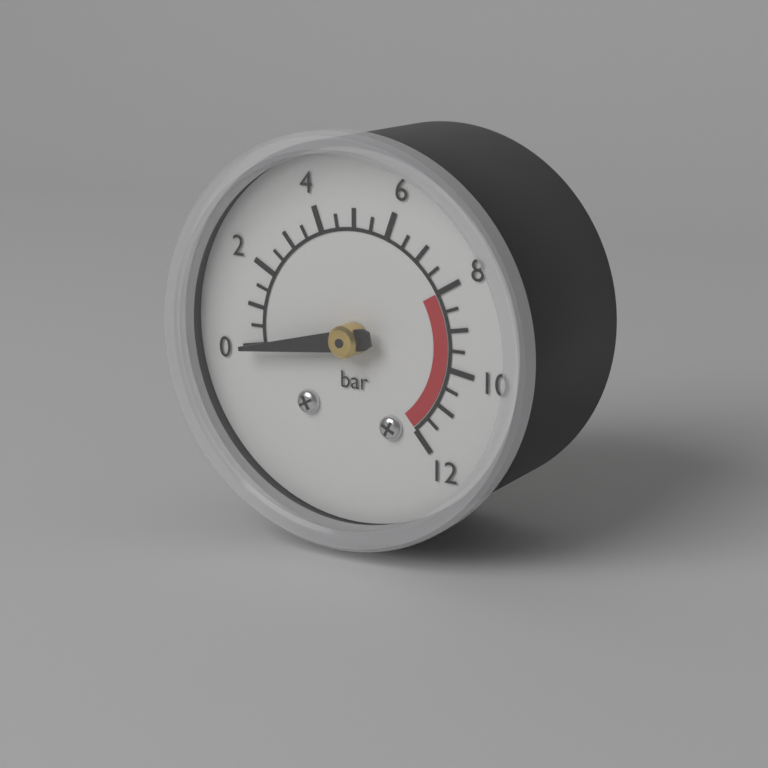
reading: 0.0 bar
